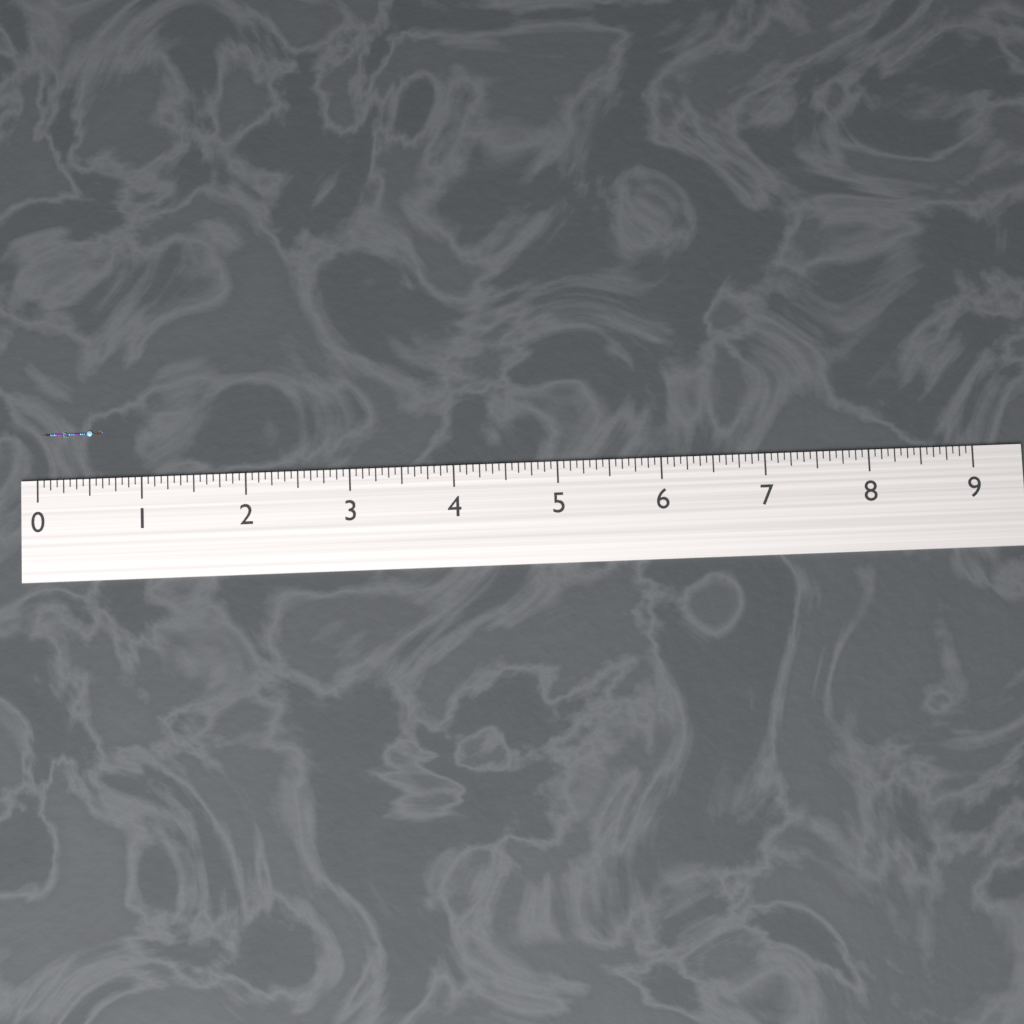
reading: 0.6250 (no unit)
